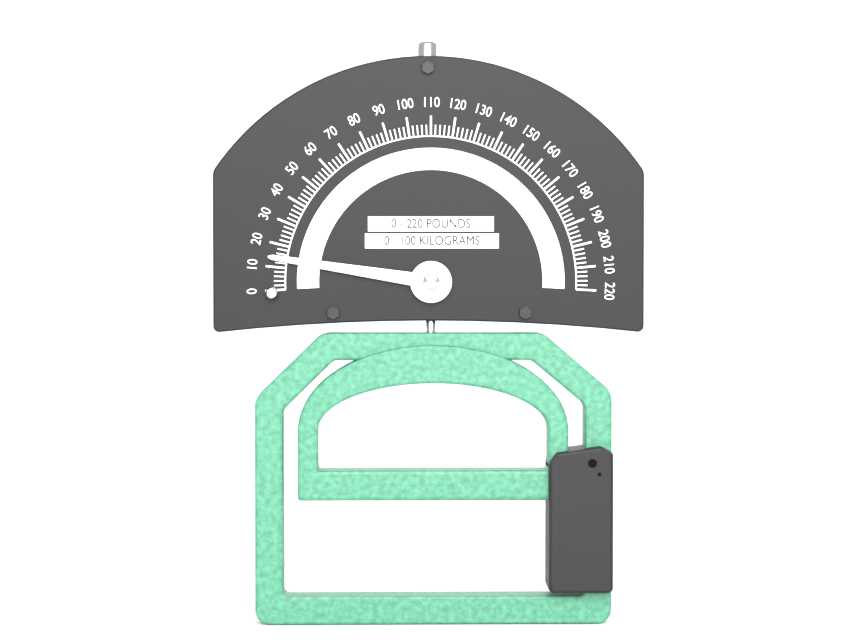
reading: 14 lb
